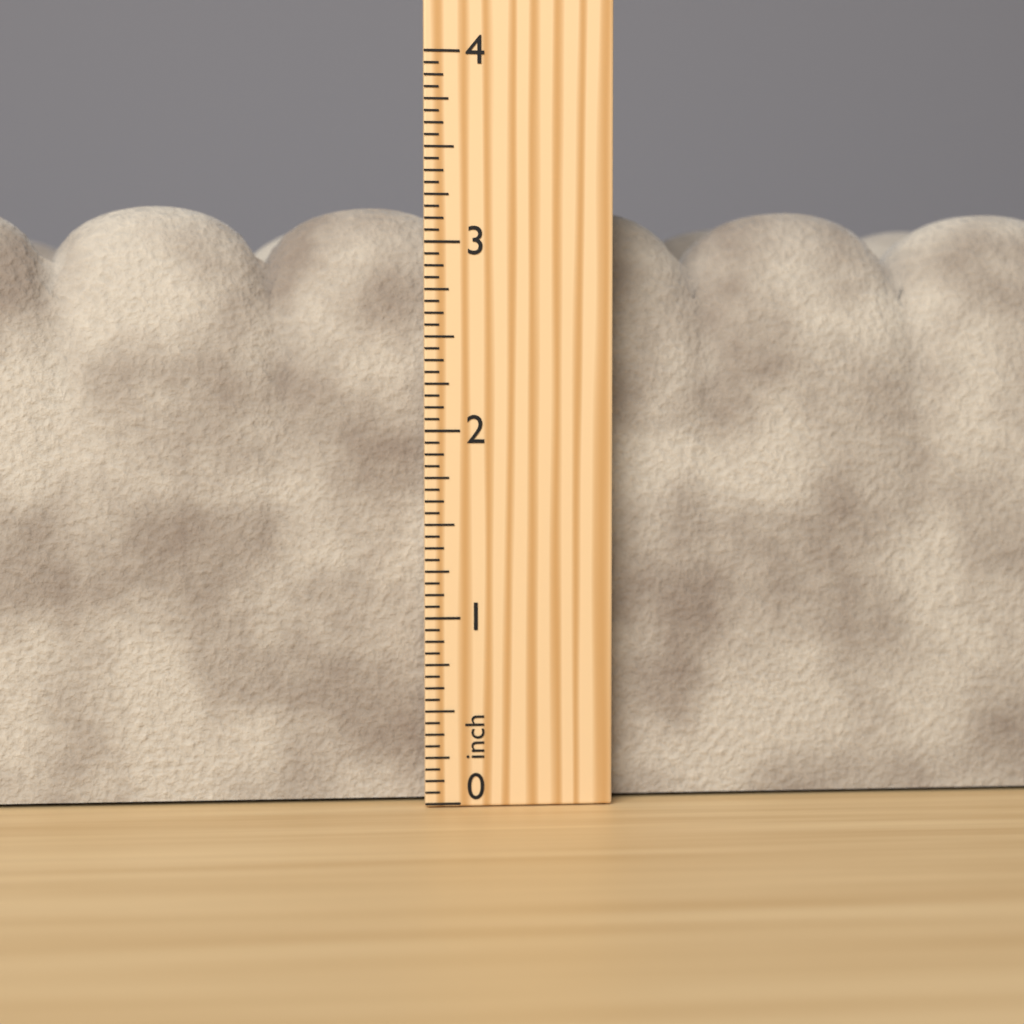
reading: 3.2500 inch
